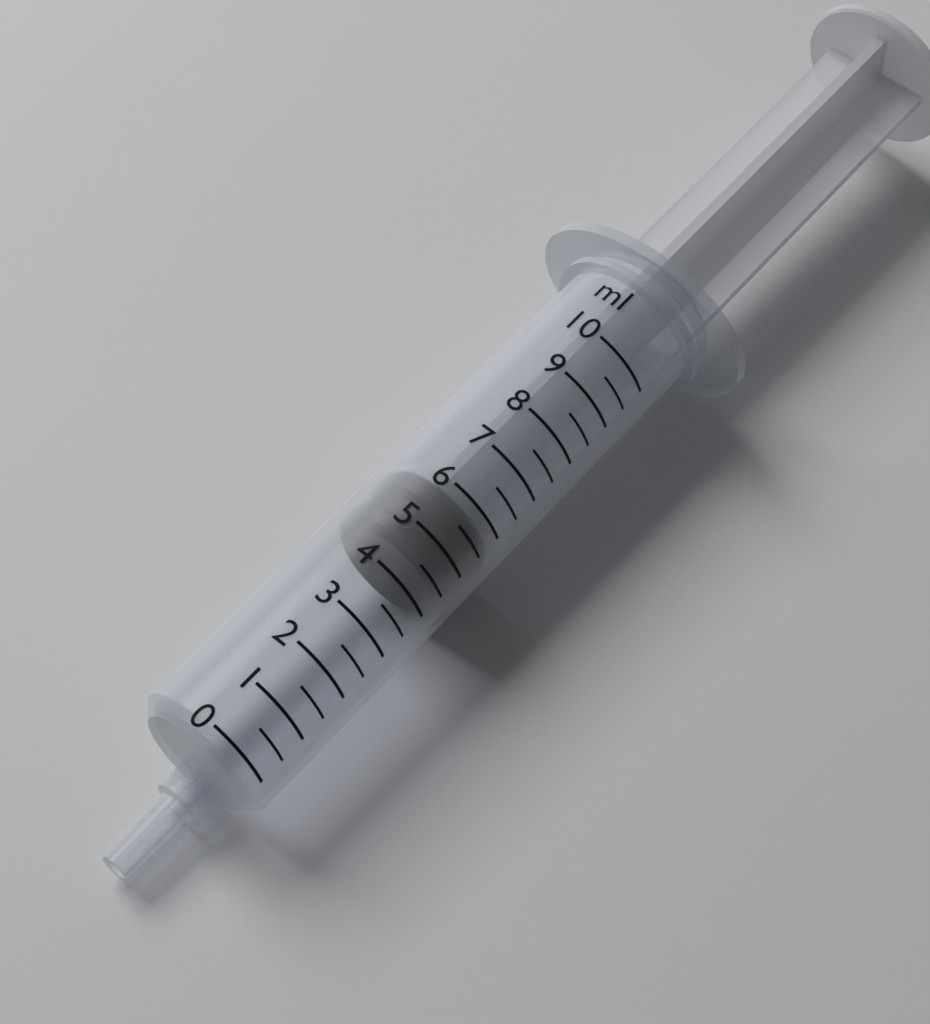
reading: 4.5 ml
